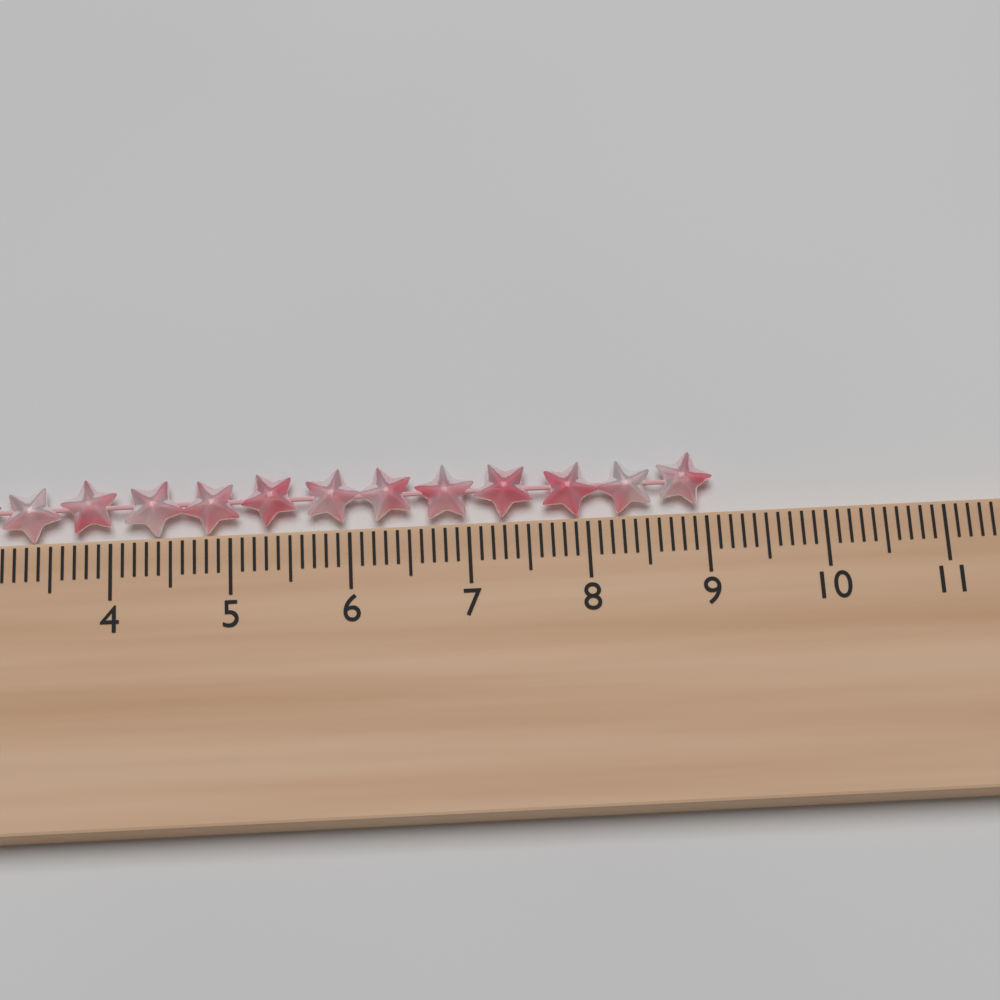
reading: 9.1 cm
